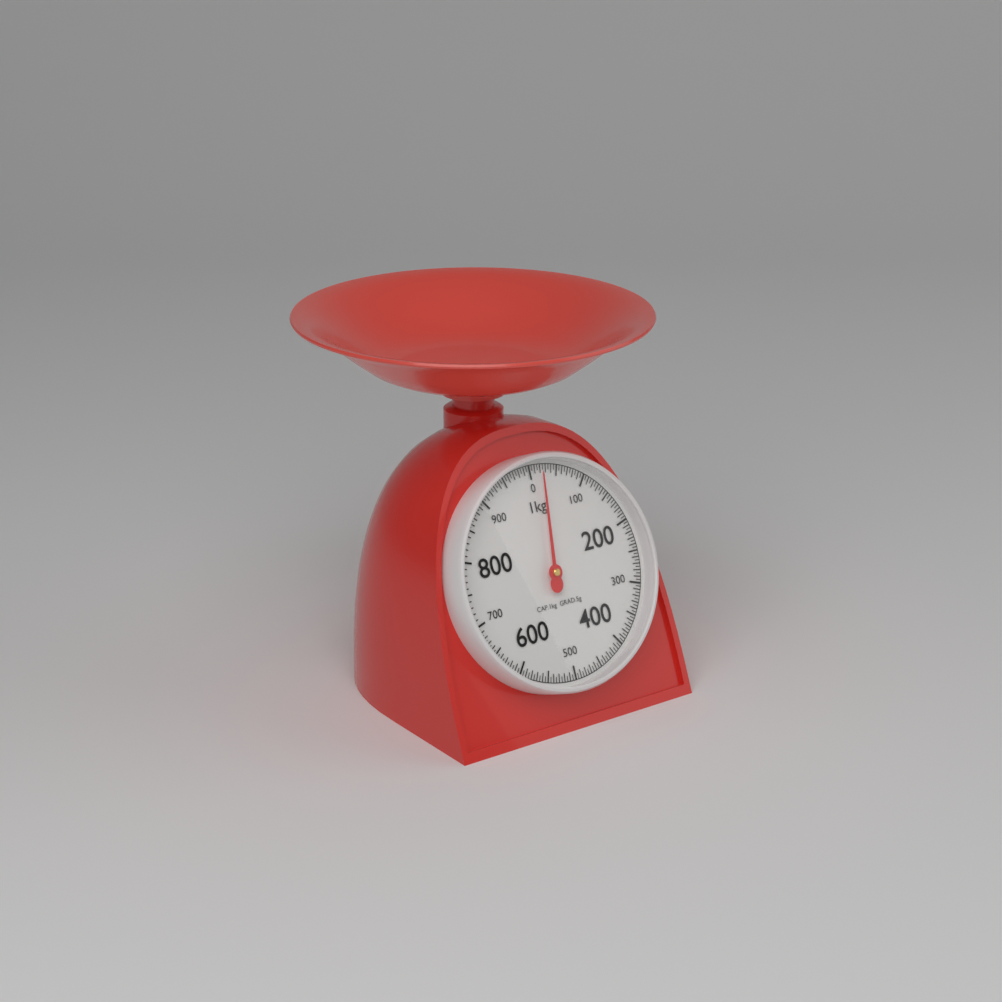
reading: 20 g
